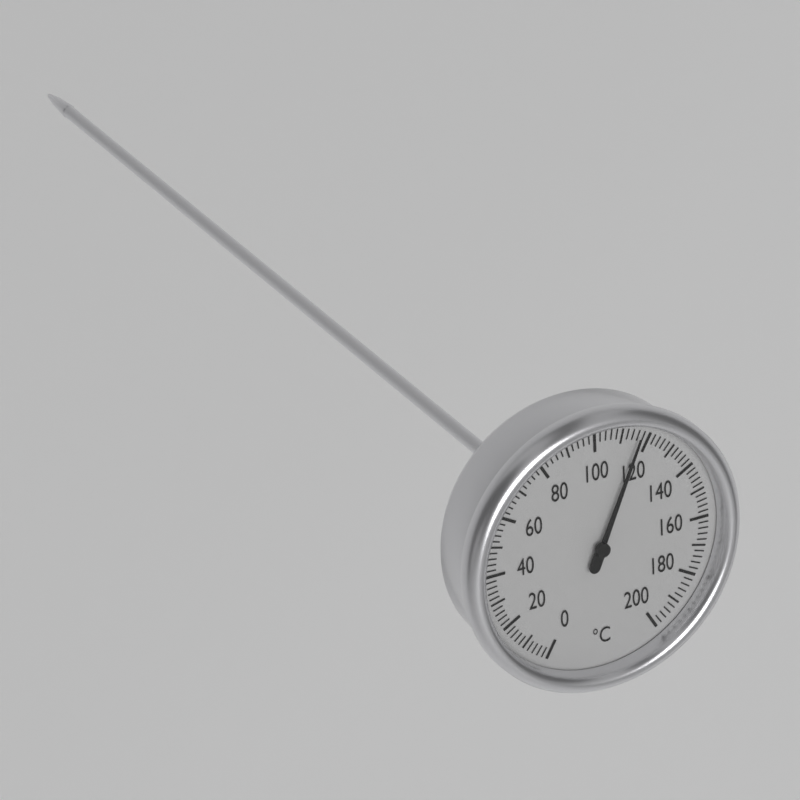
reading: 116 °C
